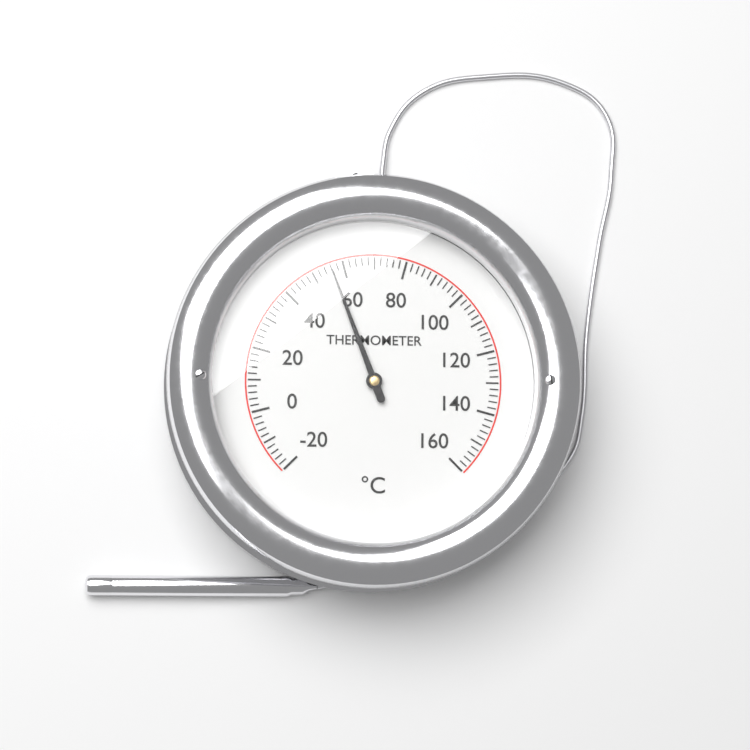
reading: 56 °C
